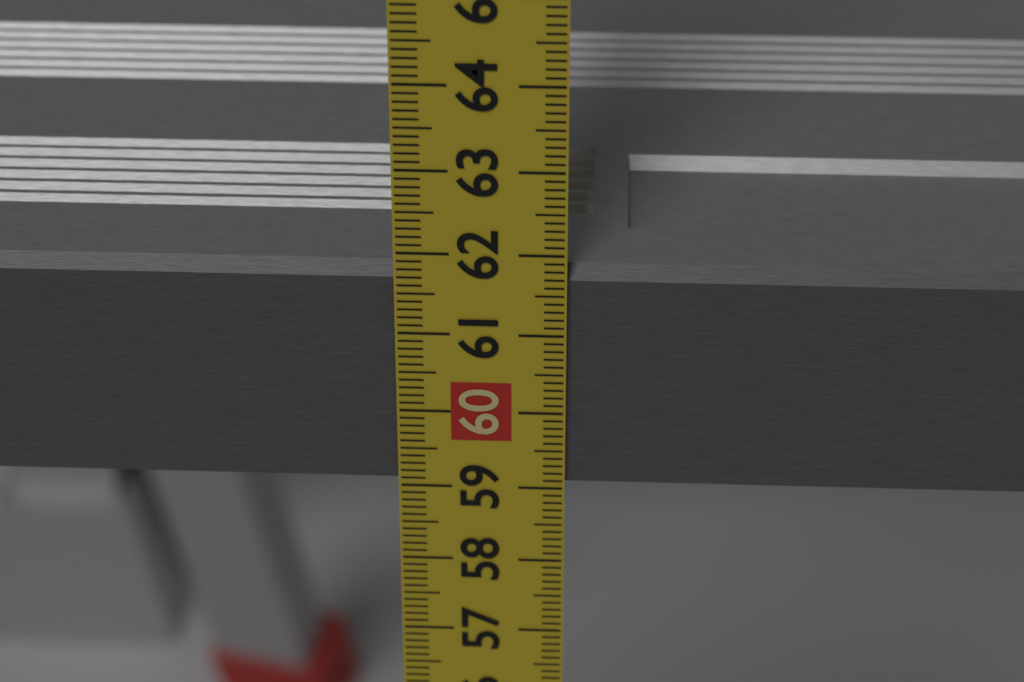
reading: 61.8 cm
